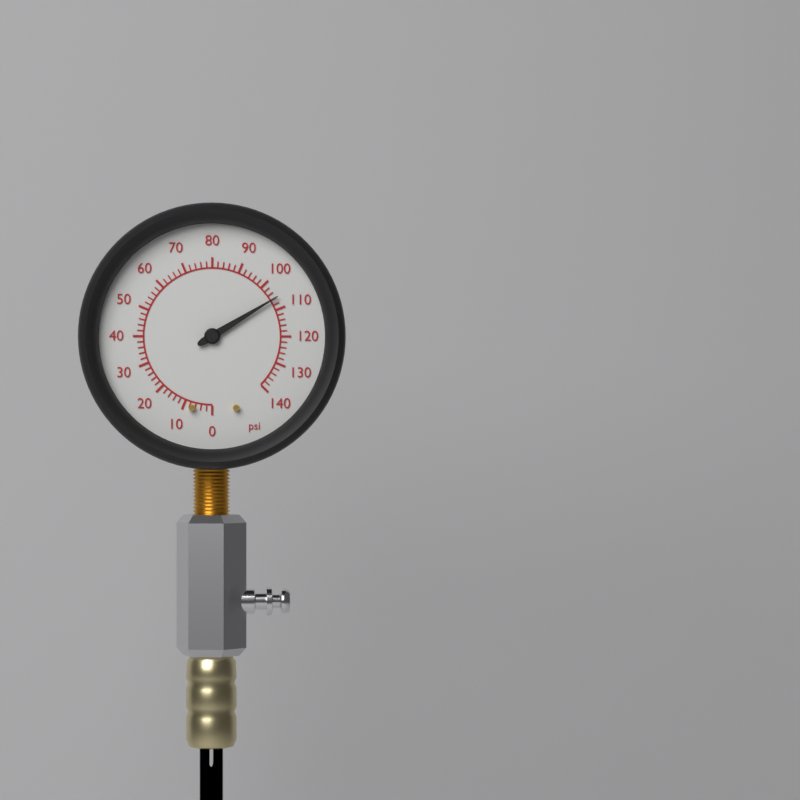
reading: 106 psi
